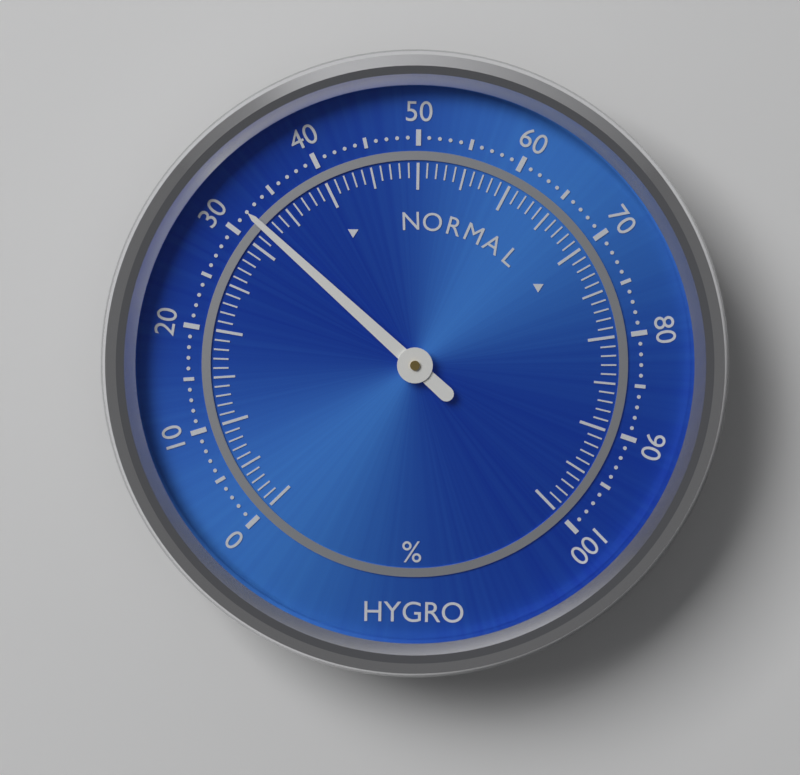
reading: 32 %
